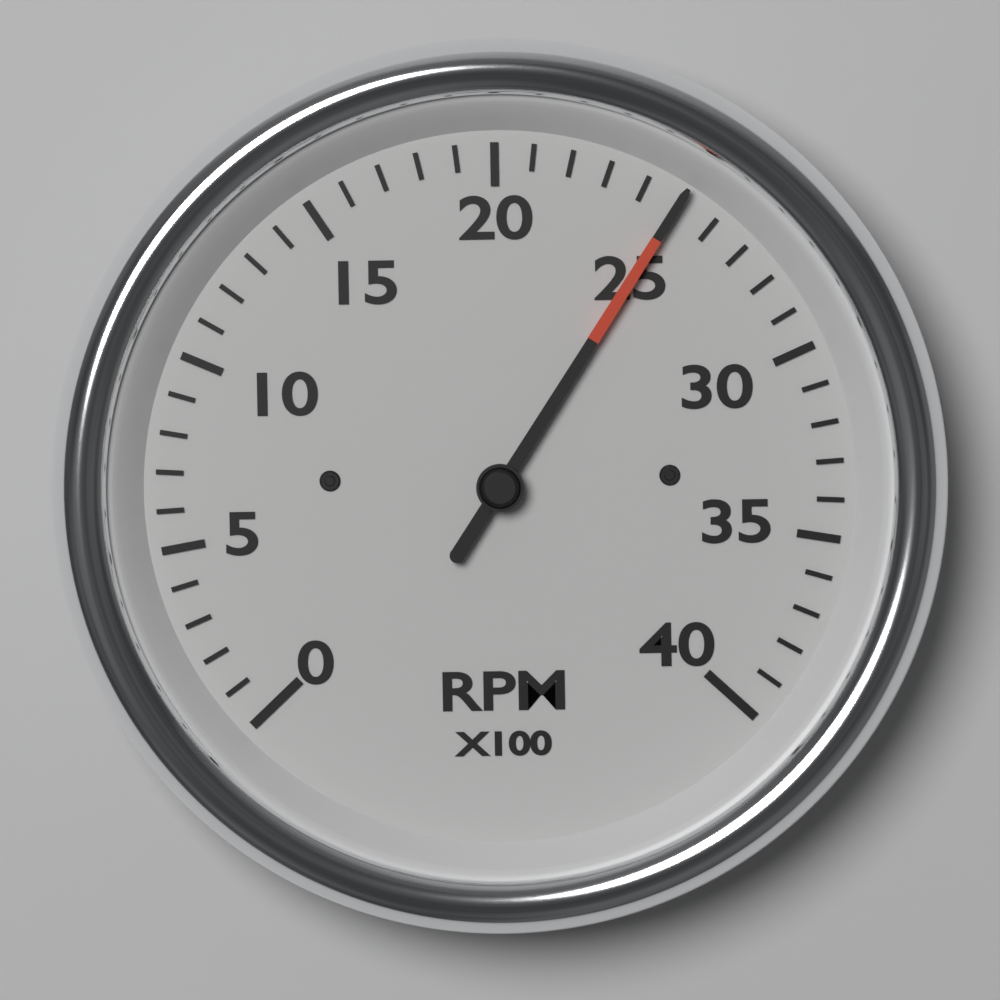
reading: 2500 RPM
